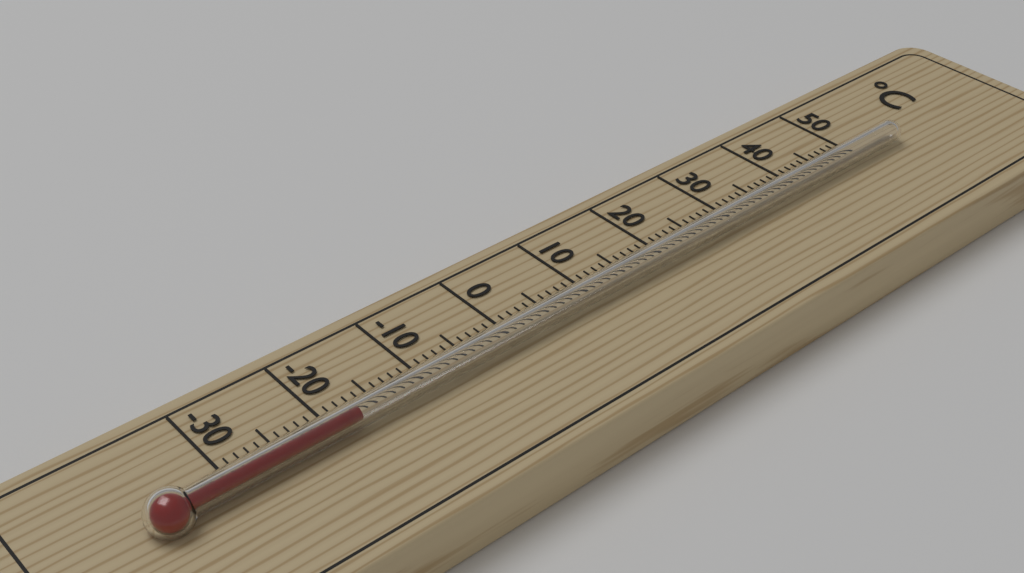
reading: -18 °C
